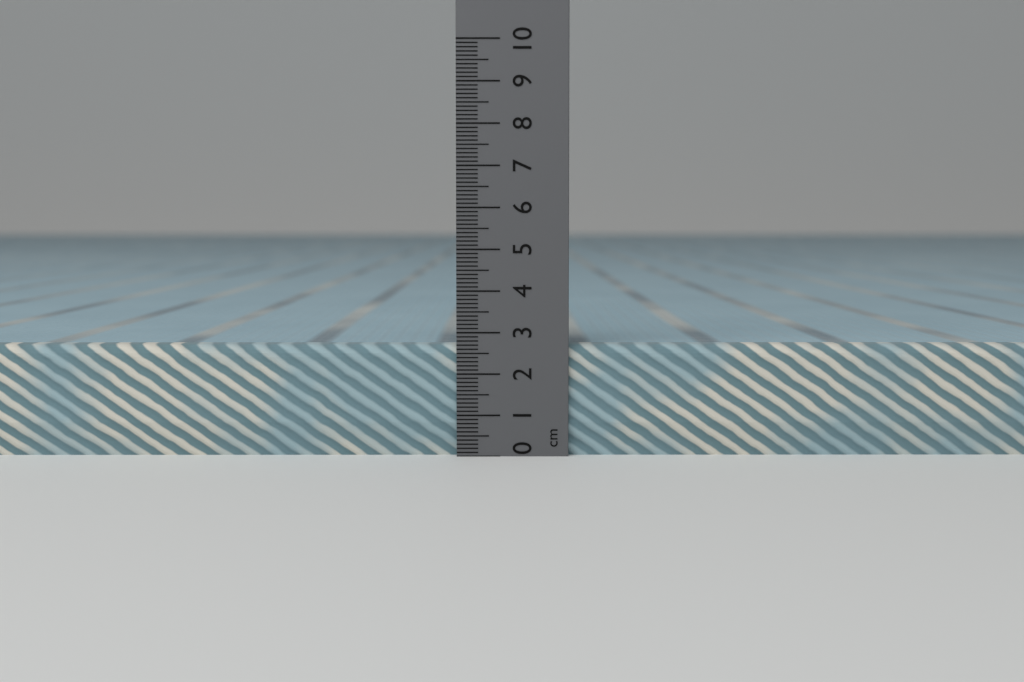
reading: 2.7 cm
